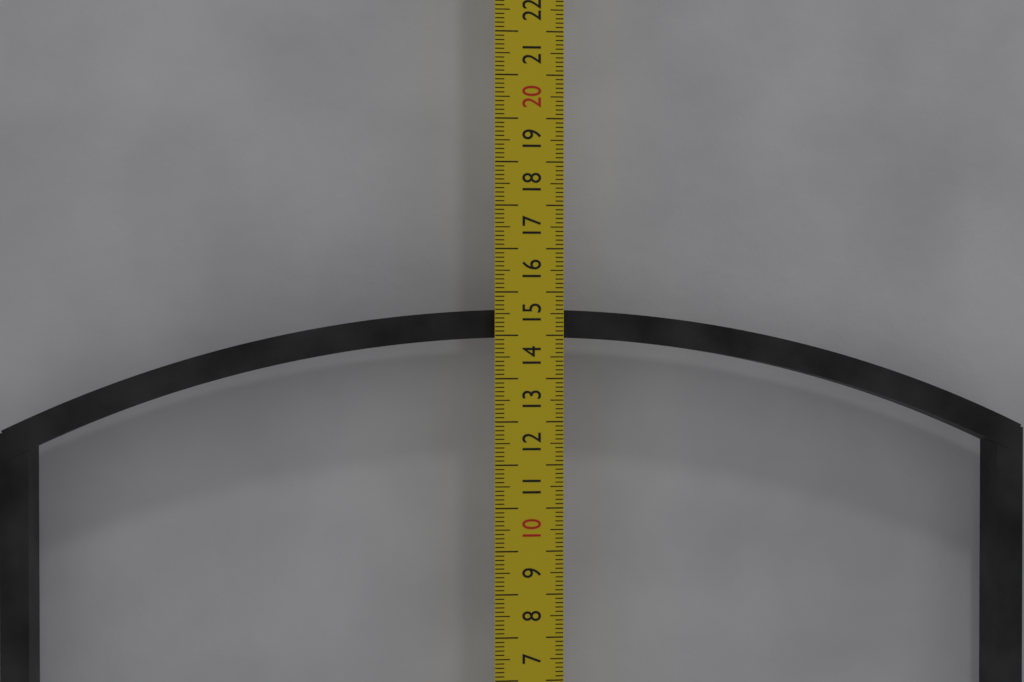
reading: 14.6 cm
